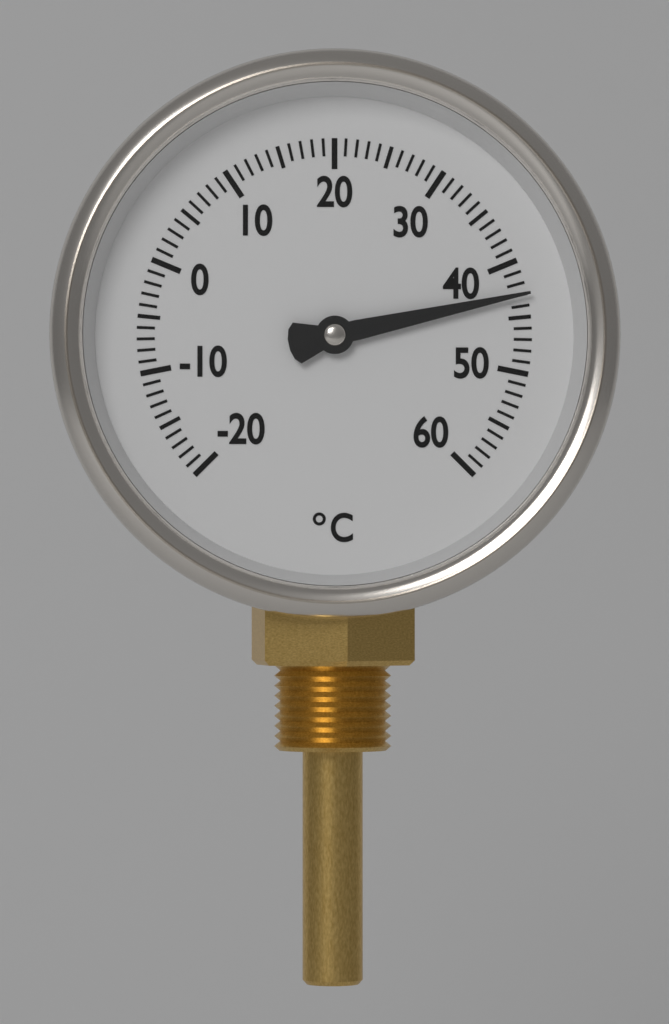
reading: 43 °C
